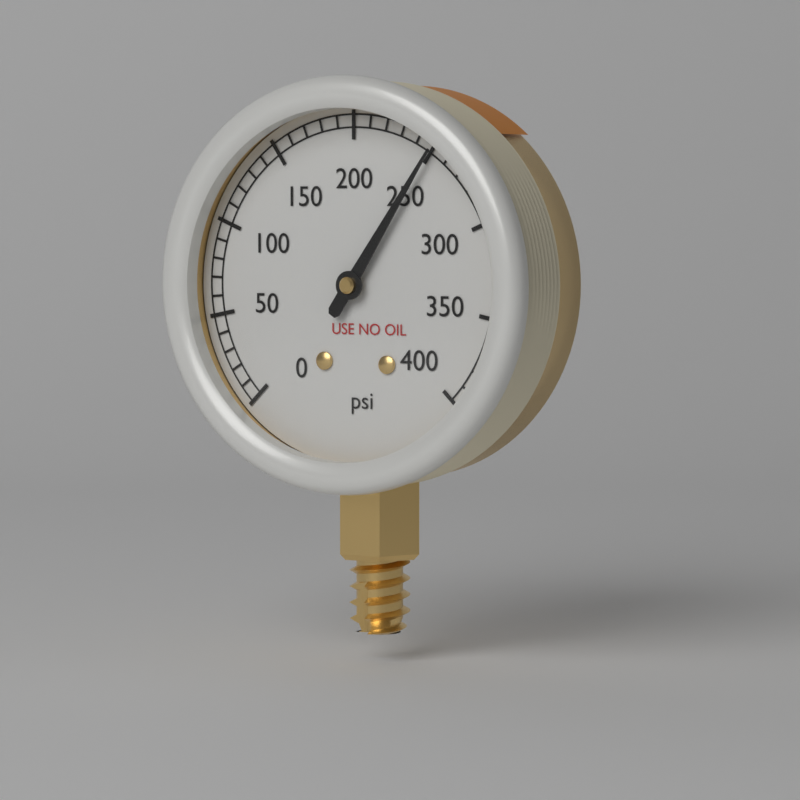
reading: 250 psi
